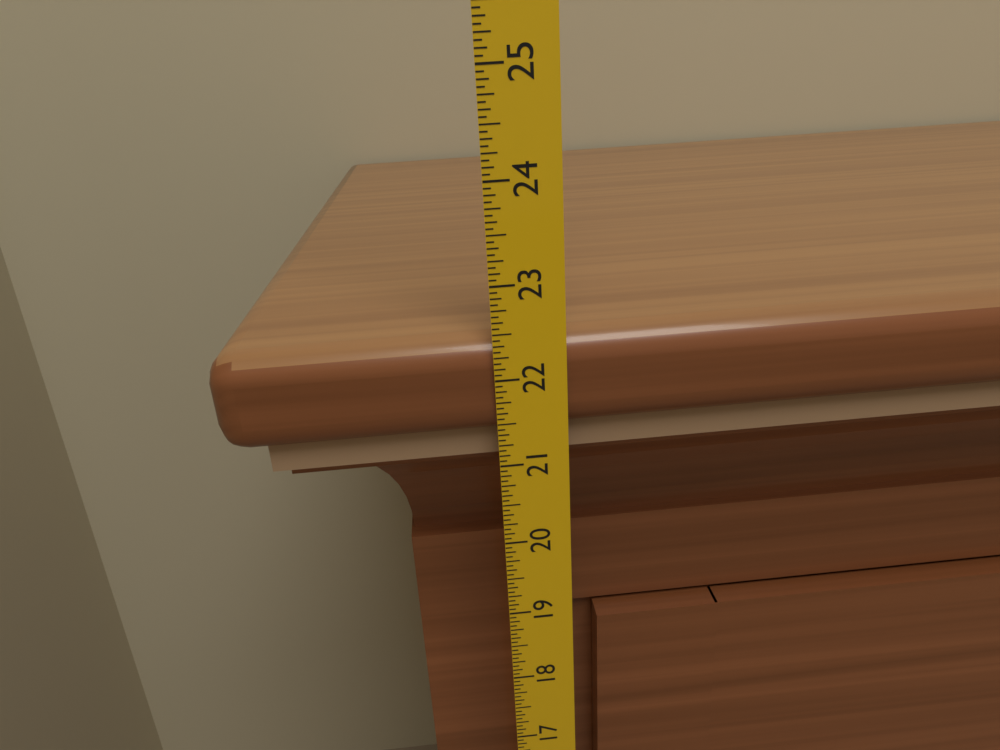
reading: 22.4375 in
